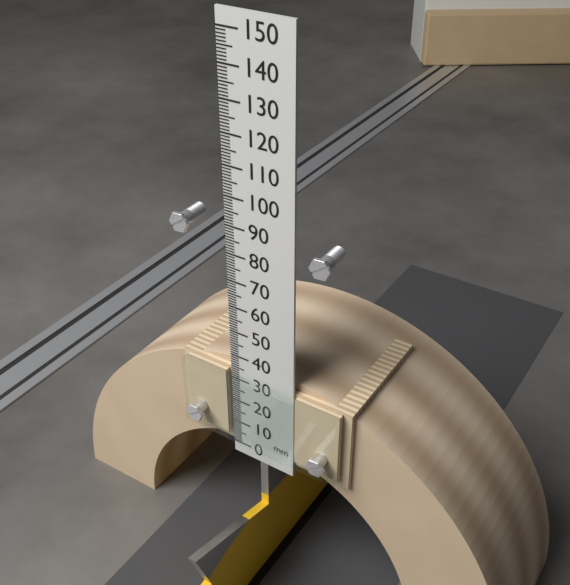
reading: 33 mm
